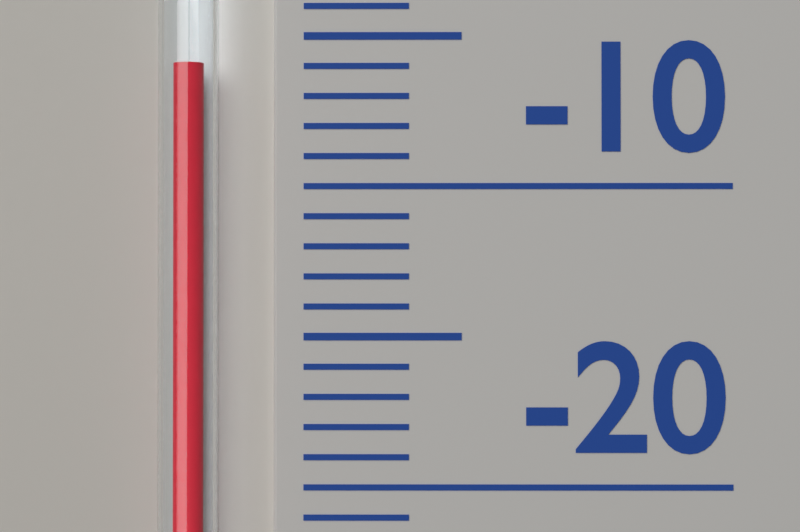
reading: -6 (no unit)
